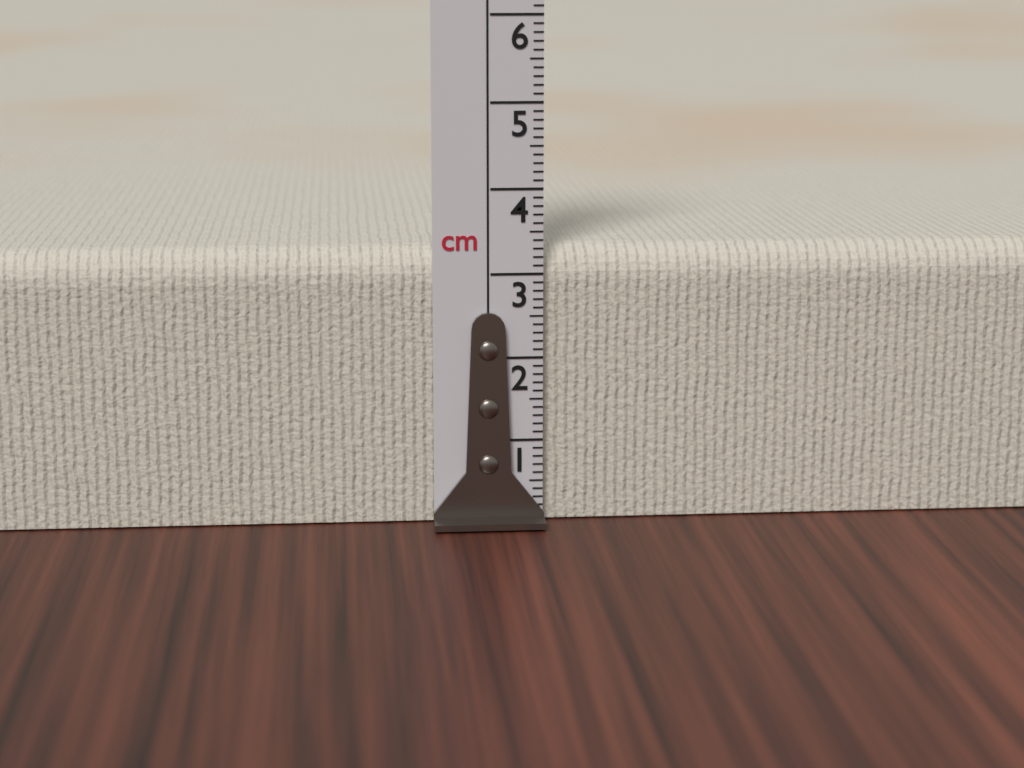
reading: 3.3 cm
